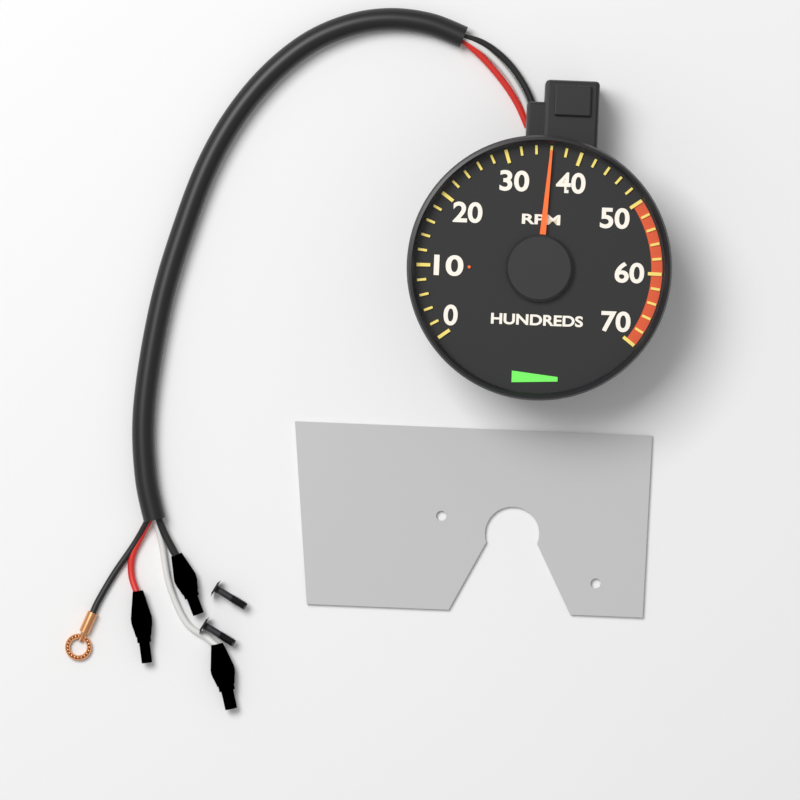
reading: 3600 RPM
